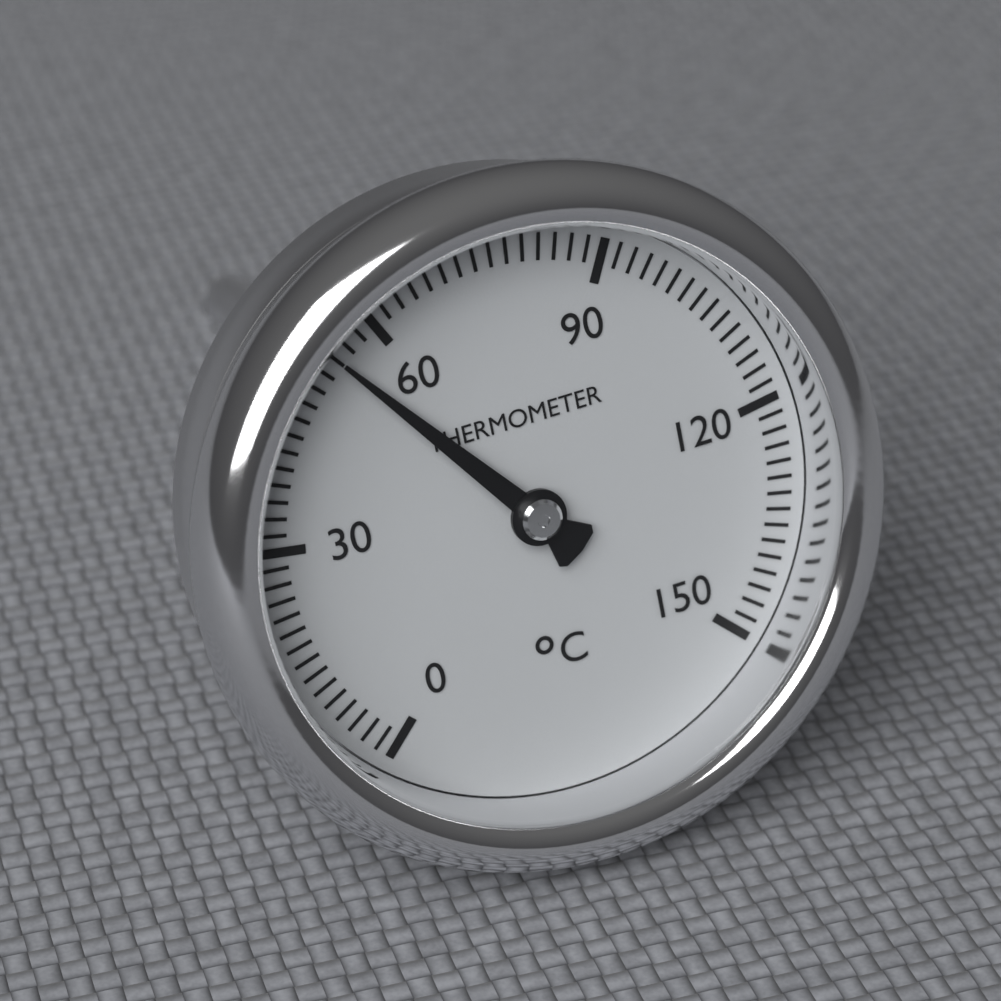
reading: 54 °C
